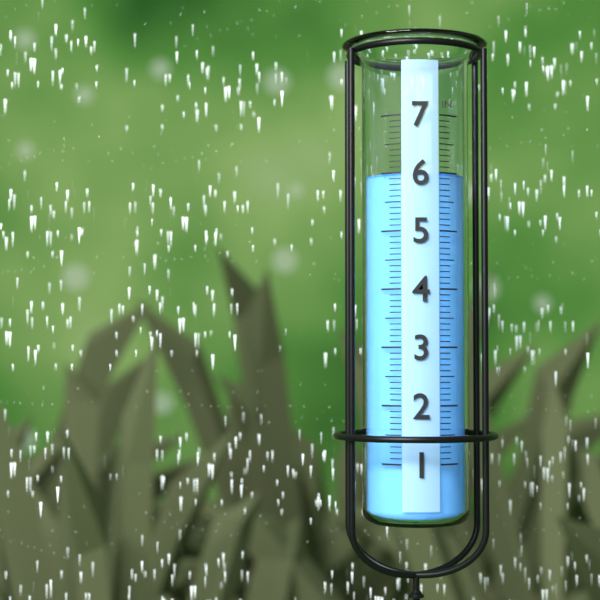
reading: 6.0 in
